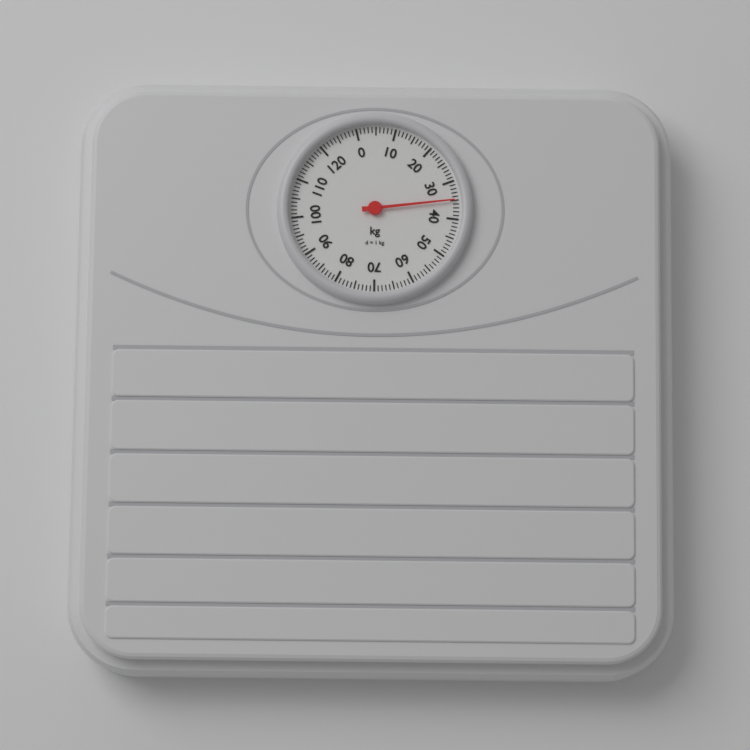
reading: 35 kg
